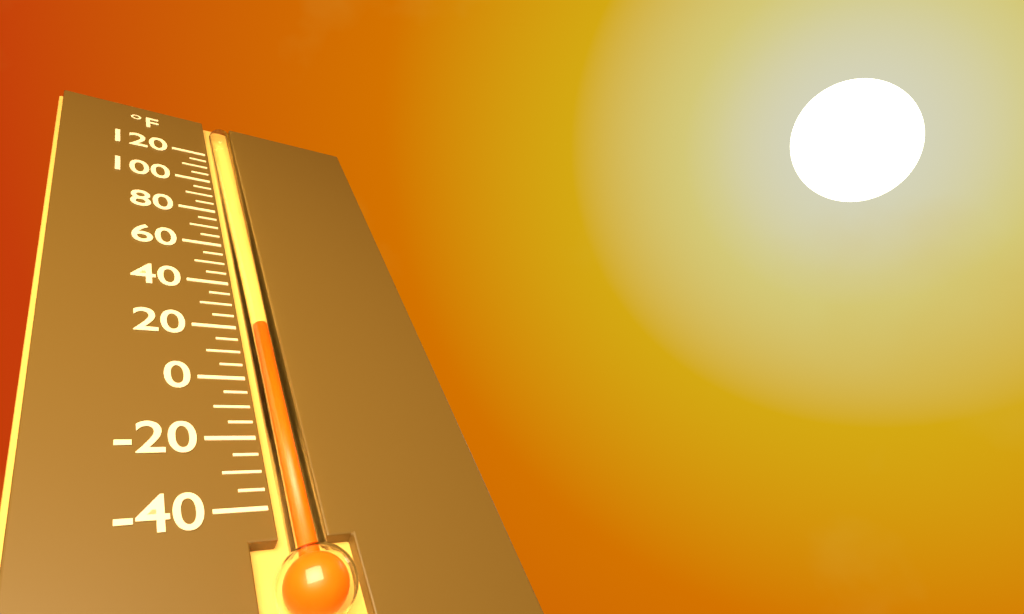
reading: 20 °F
